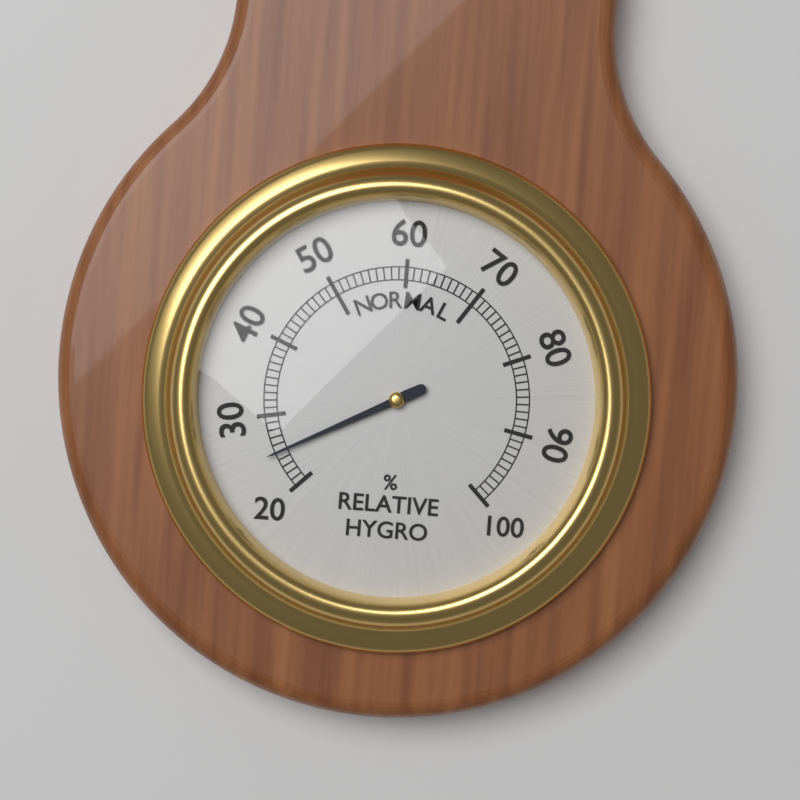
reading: 25 %
